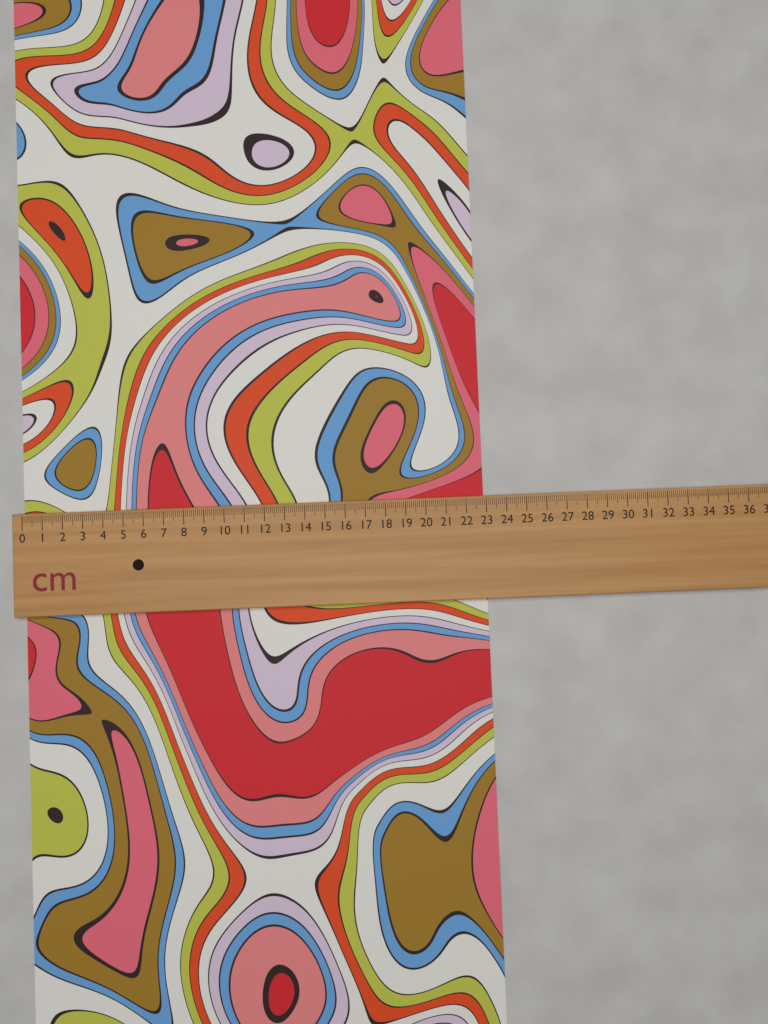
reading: 22.9 cm
